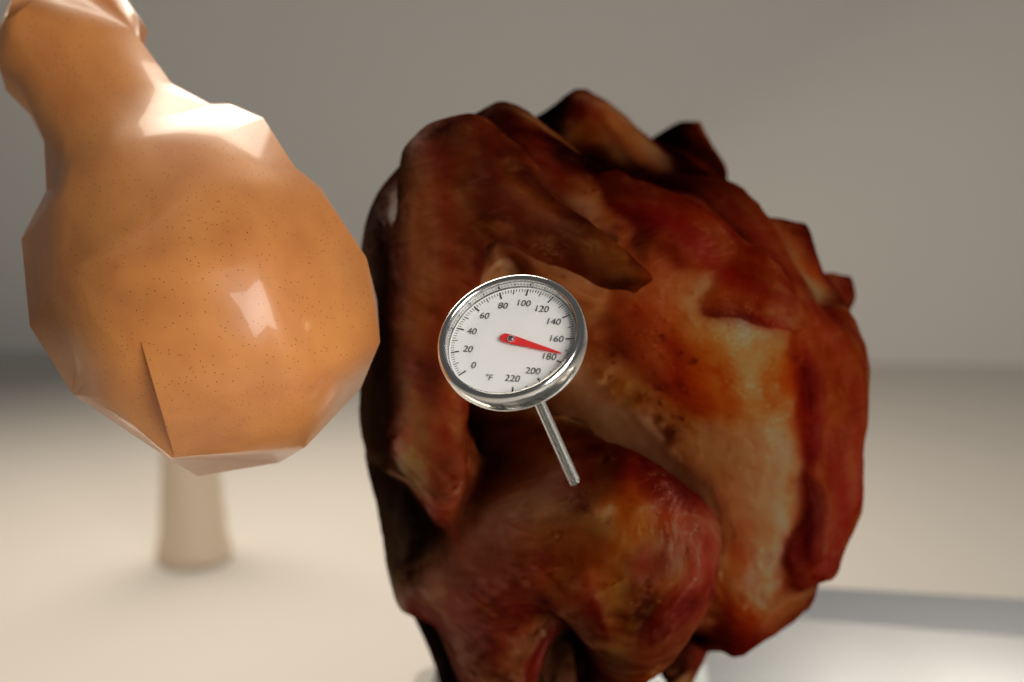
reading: 174 °F
